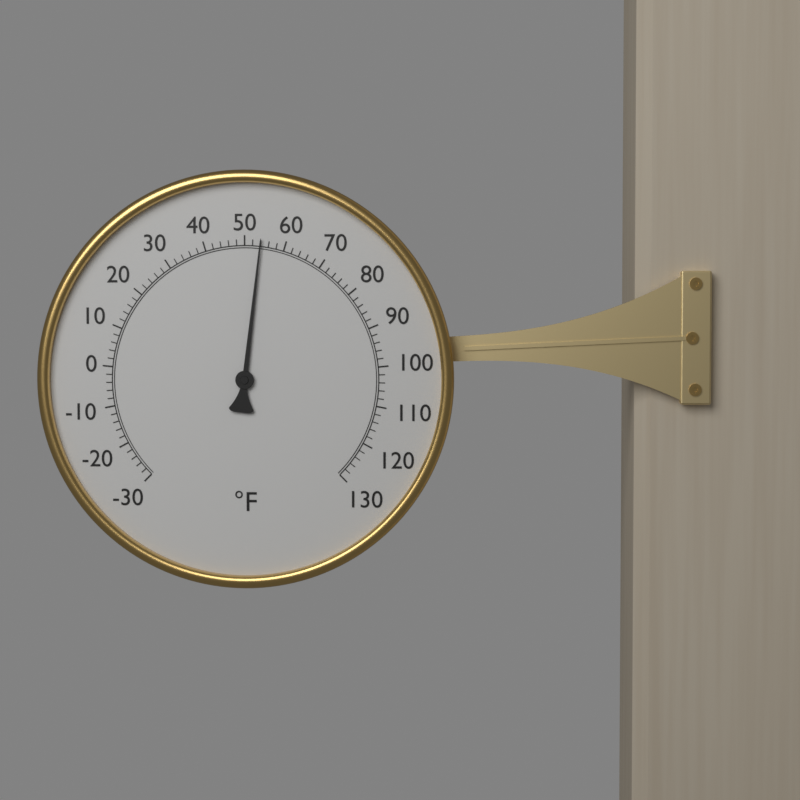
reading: 54 °F
